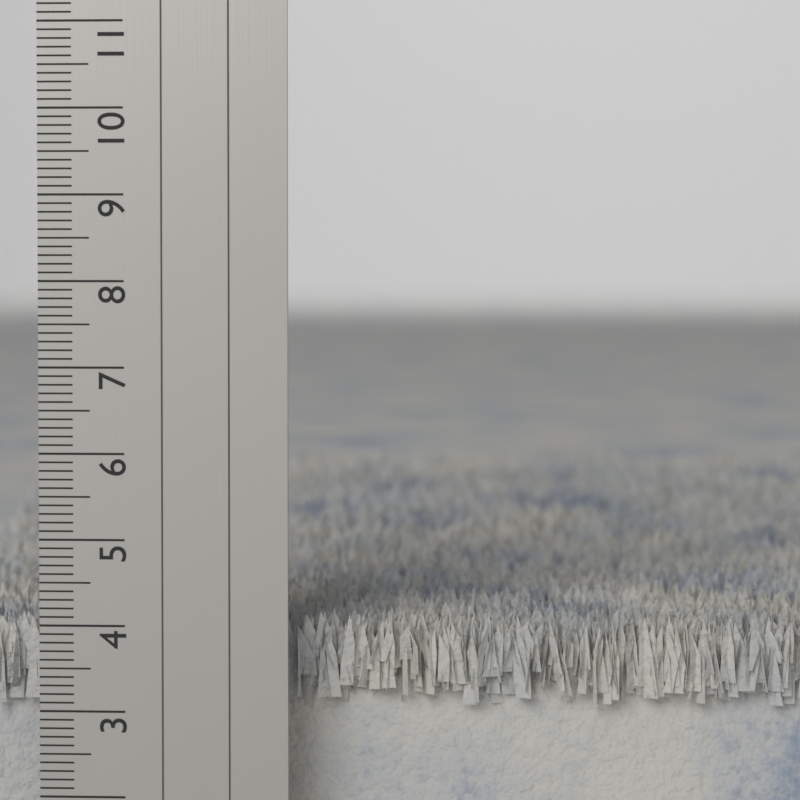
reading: 4.1 cm
